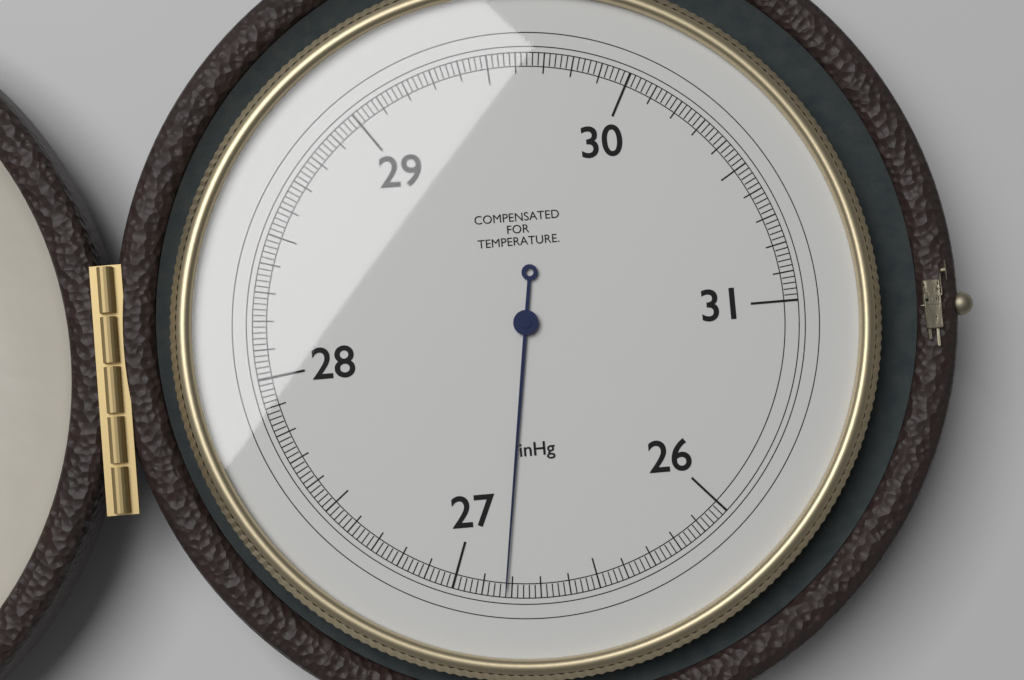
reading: 26.82 inHg
